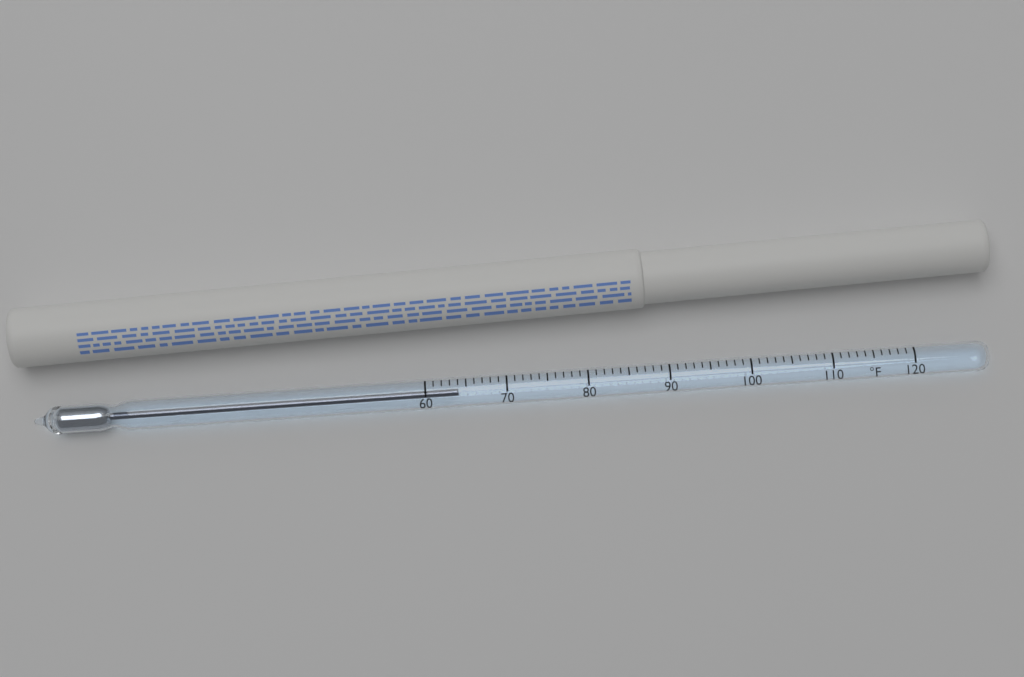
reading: 64 °F
